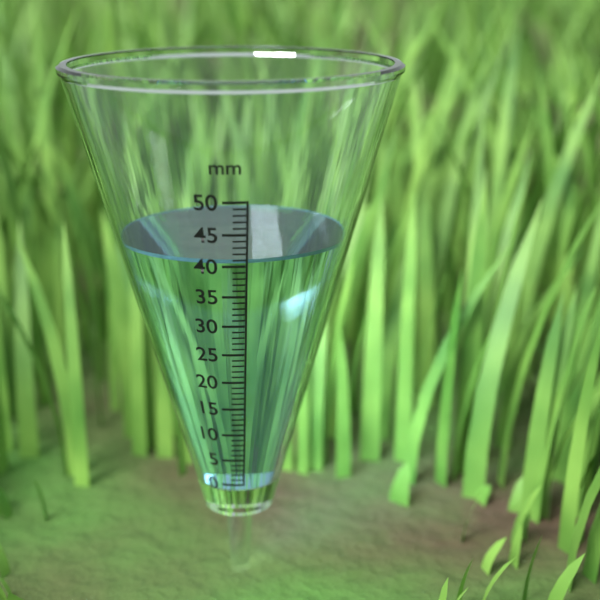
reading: 41 mm
